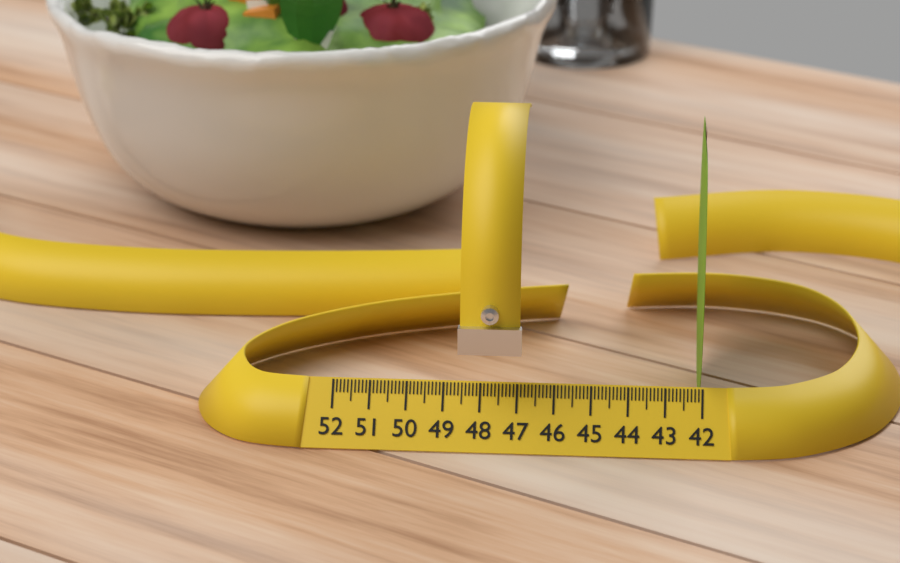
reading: 42.1 (no unit)
